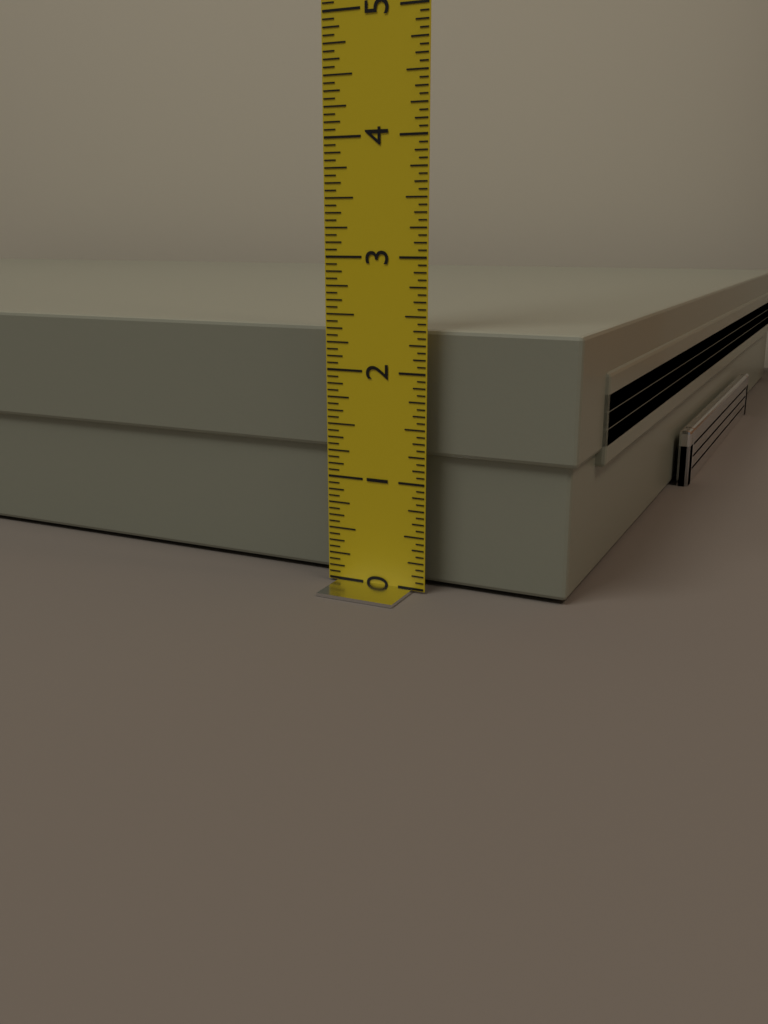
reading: 2.3750 in
